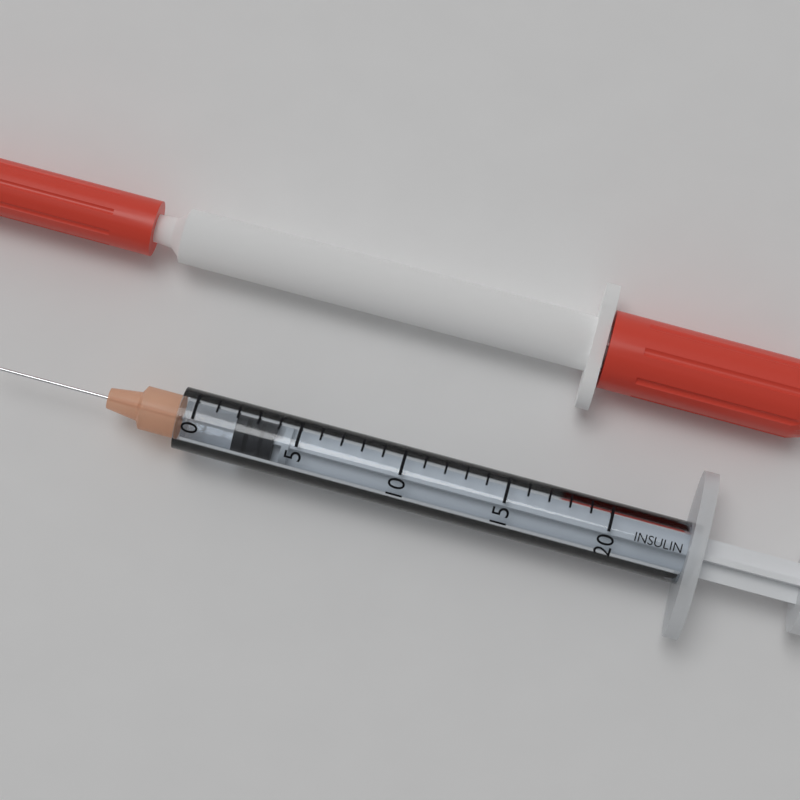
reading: 2 (no unit)
